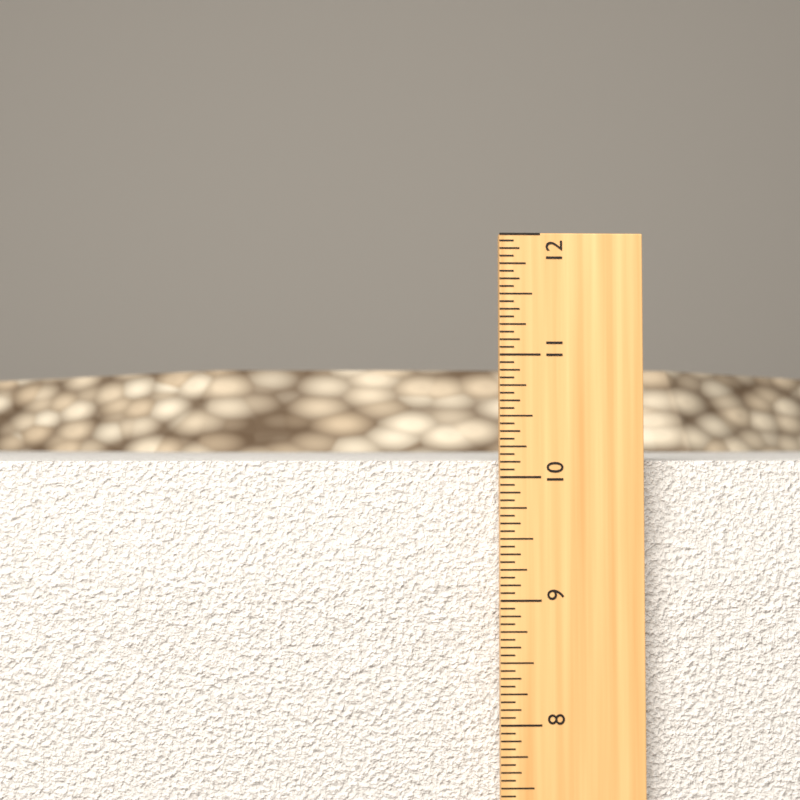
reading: 10.1250 in
